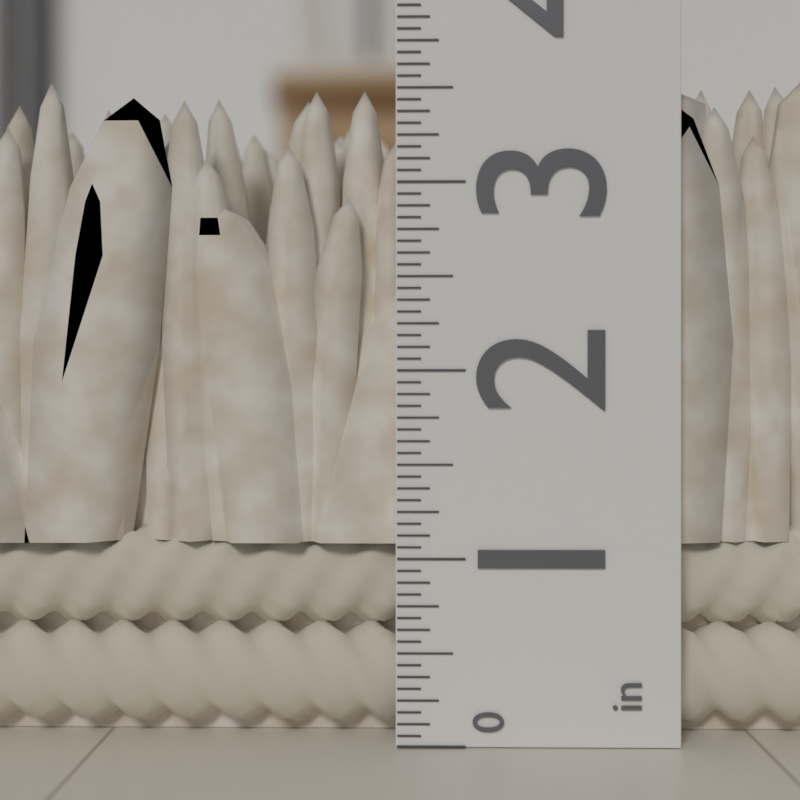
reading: 3.5625 in
